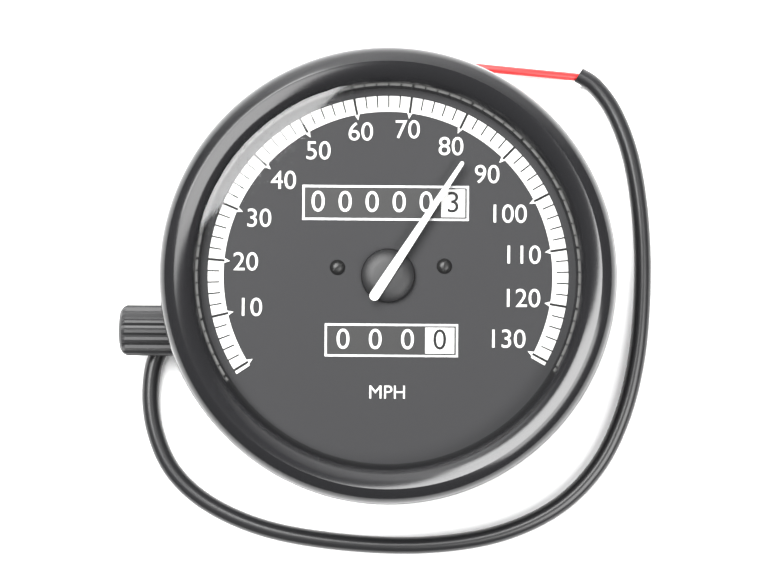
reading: 84 MPH
